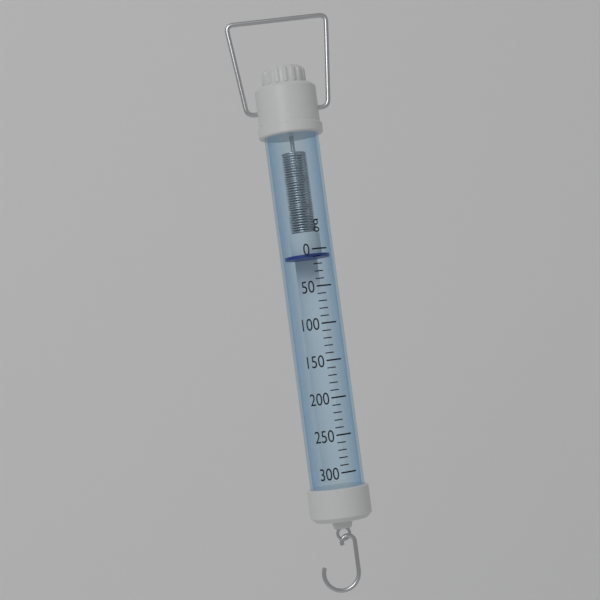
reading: 10 g
